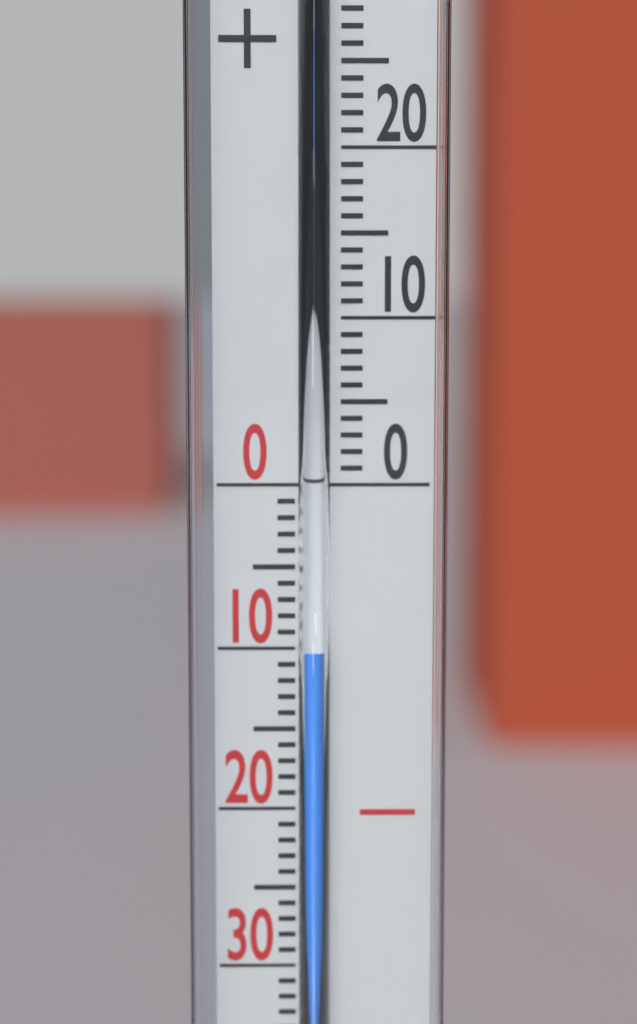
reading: -10 °C
